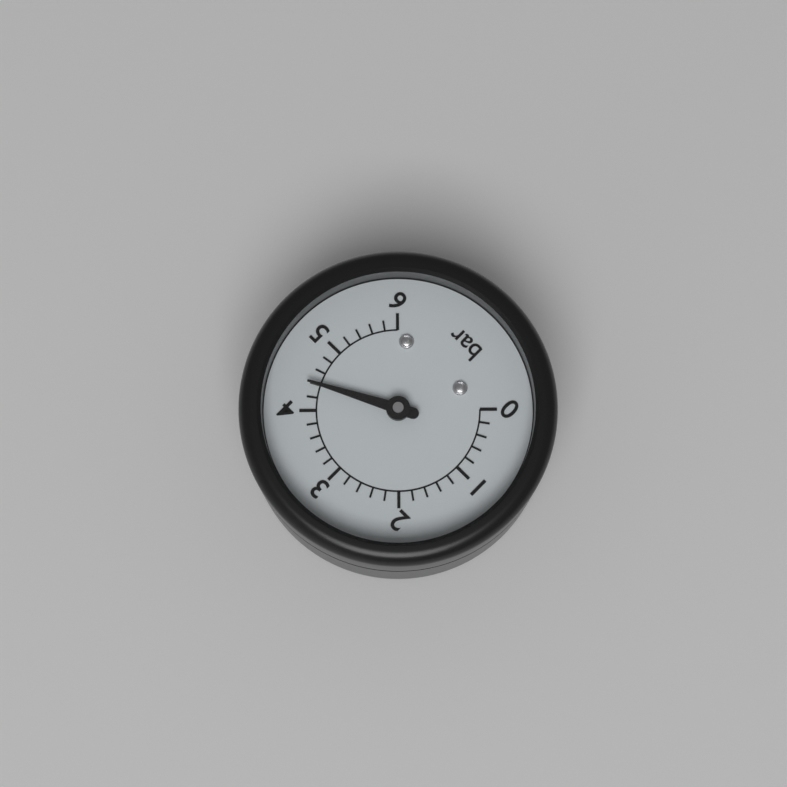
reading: 4.4 bar
